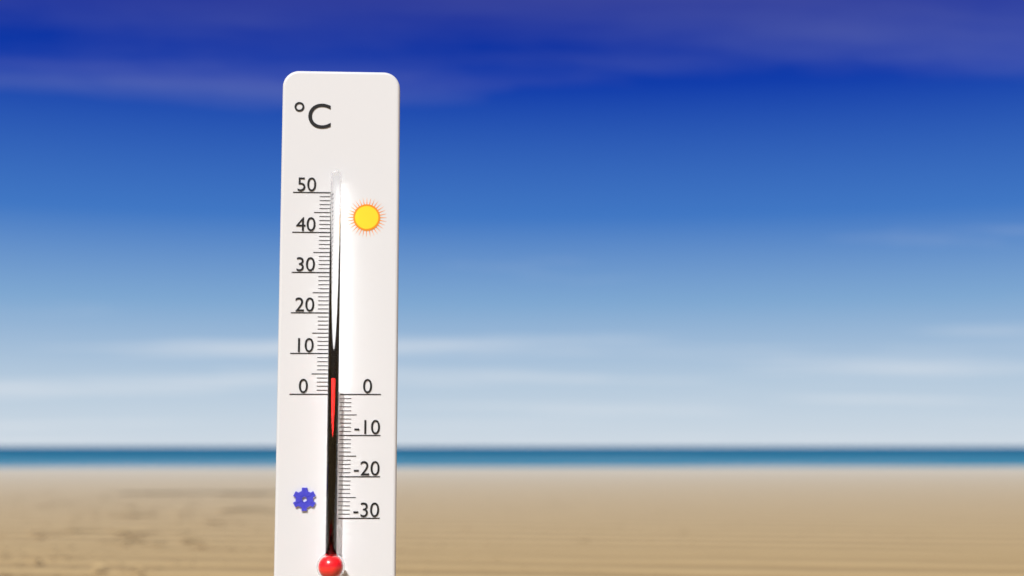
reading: 4 °C
